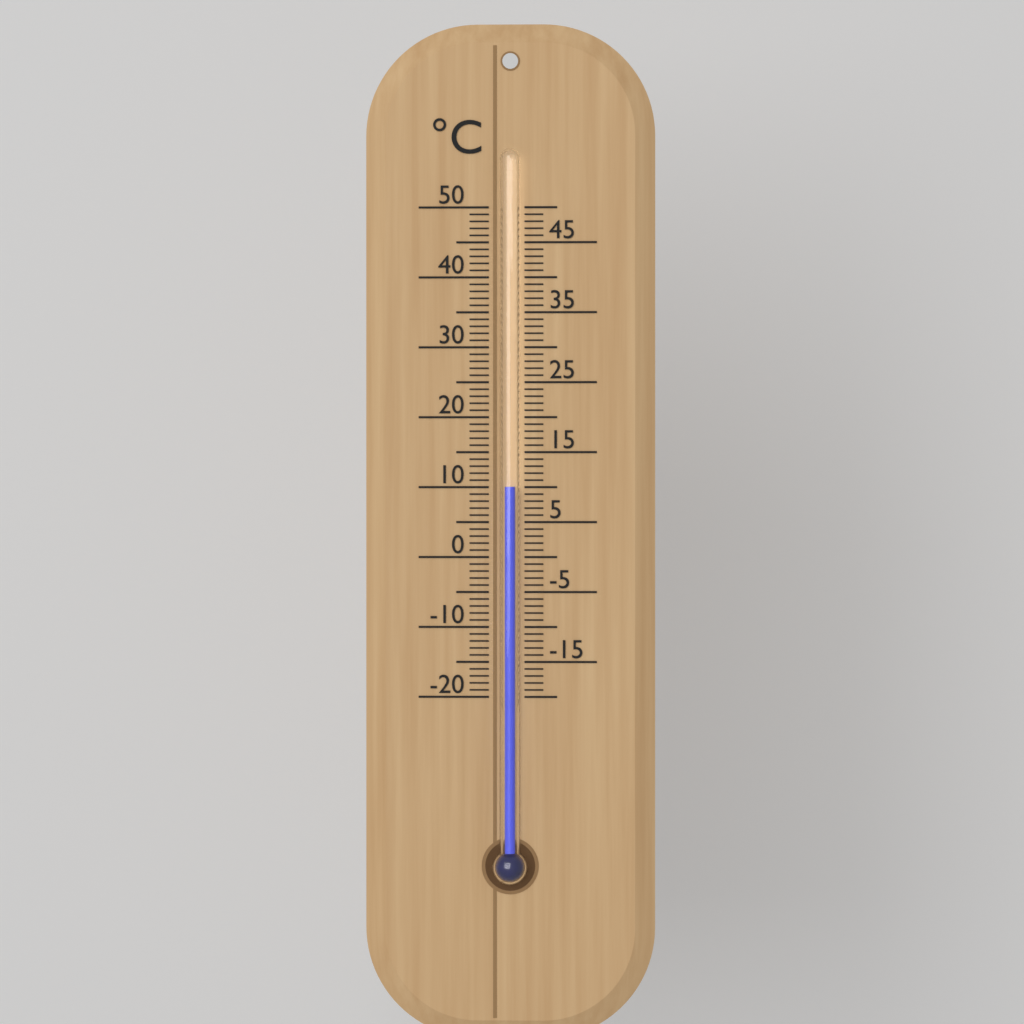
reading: 10 °C
